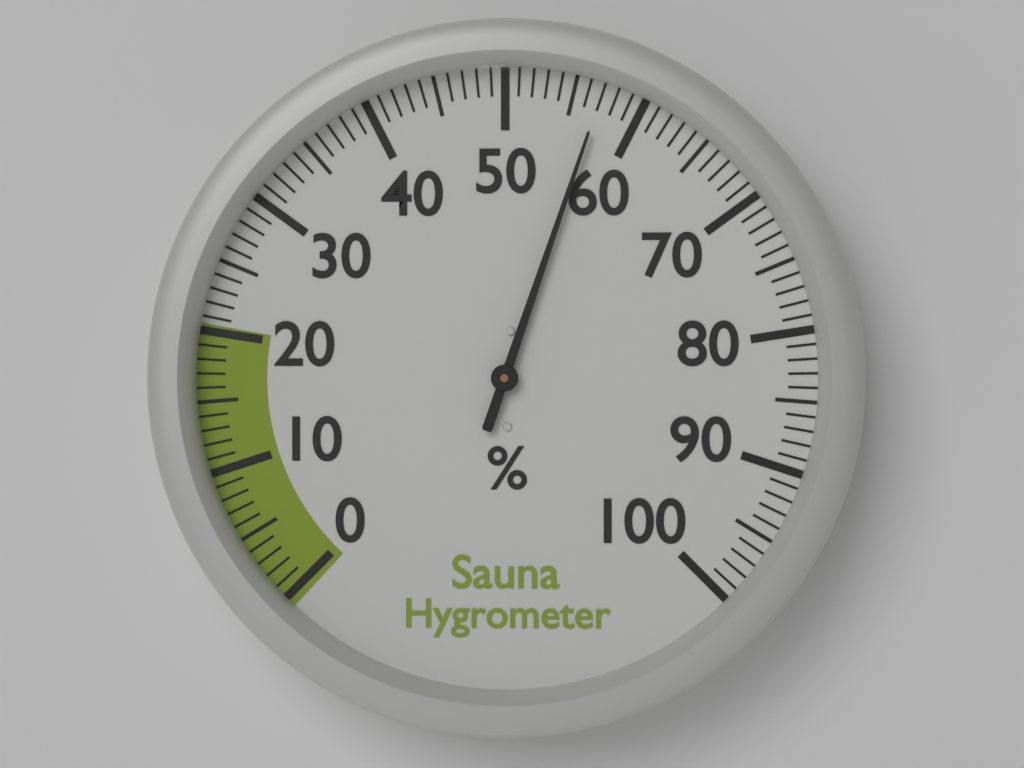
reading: 57 %
